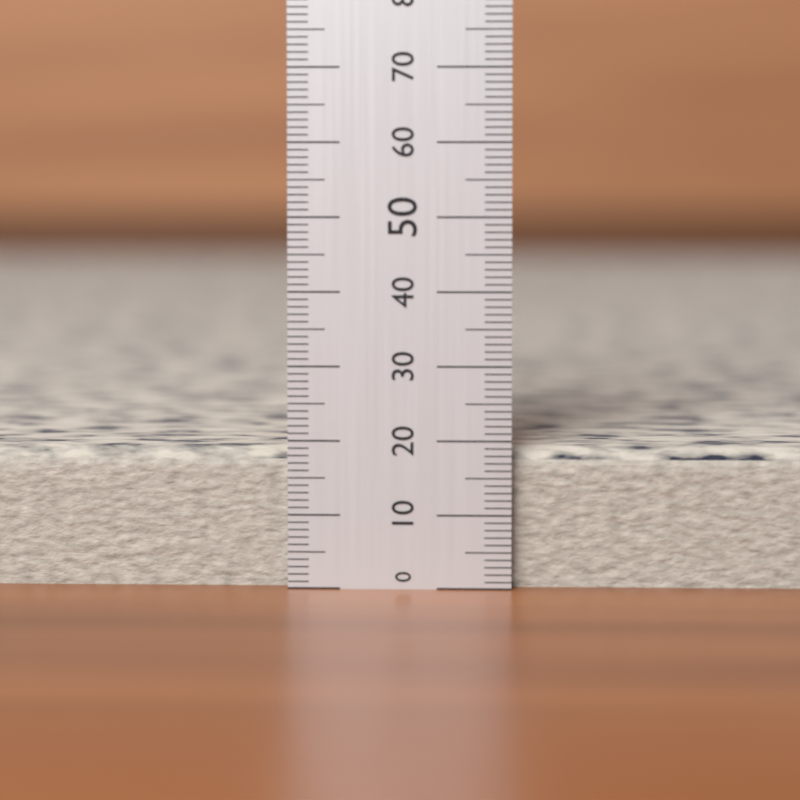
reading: 19 (no unit)
